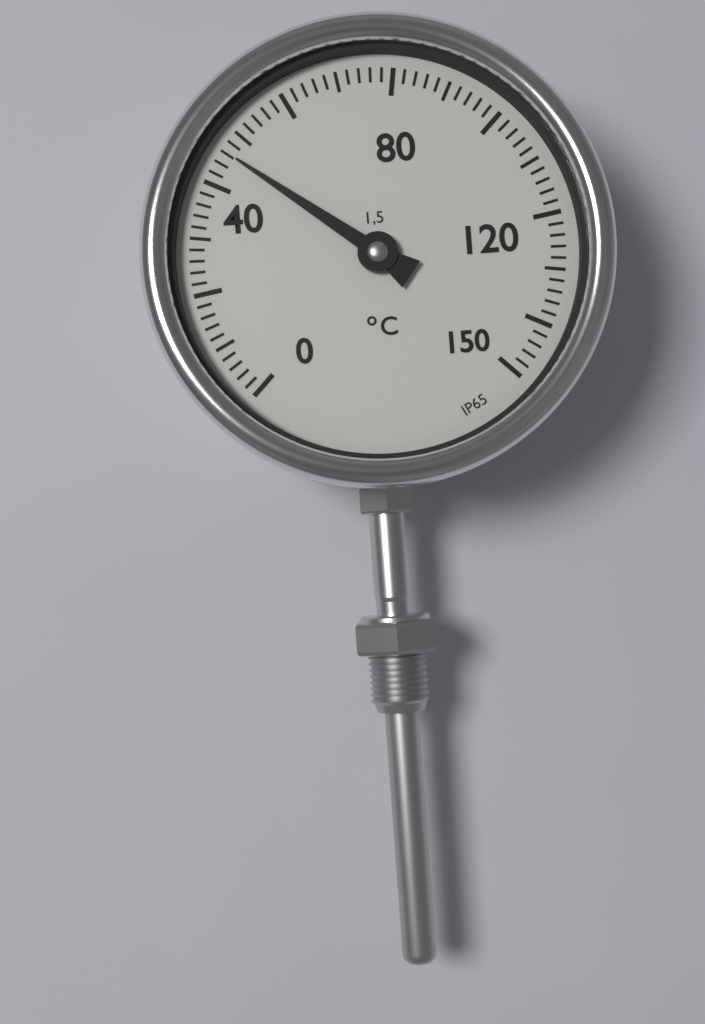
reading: 46 °C
